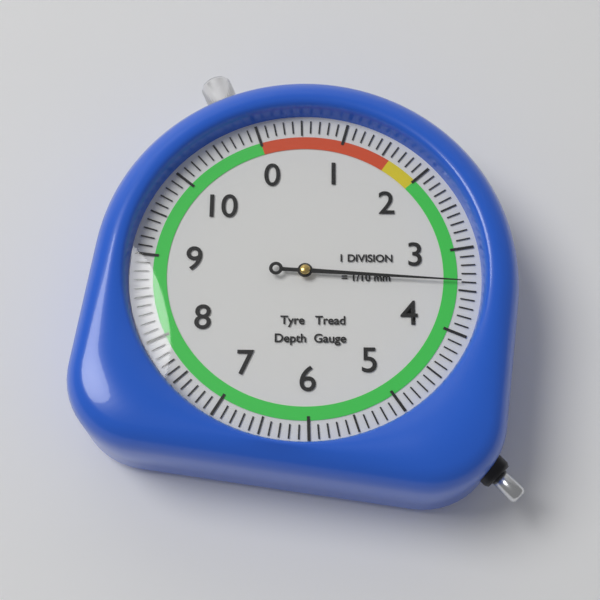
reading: 3.4 mm
